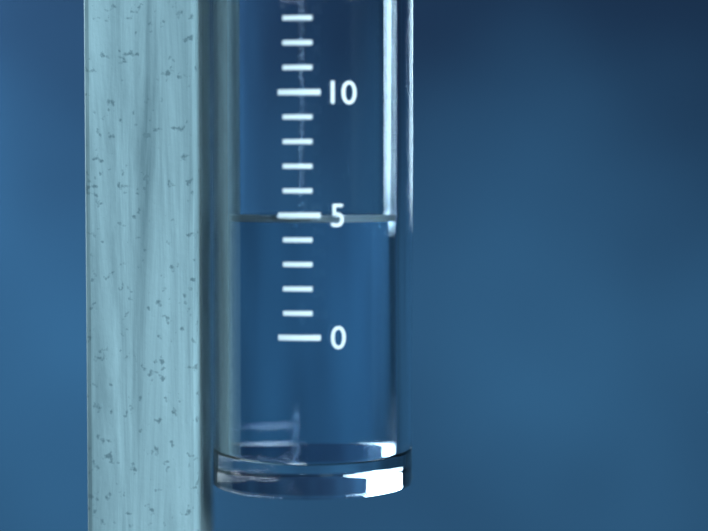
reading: 5 mm
